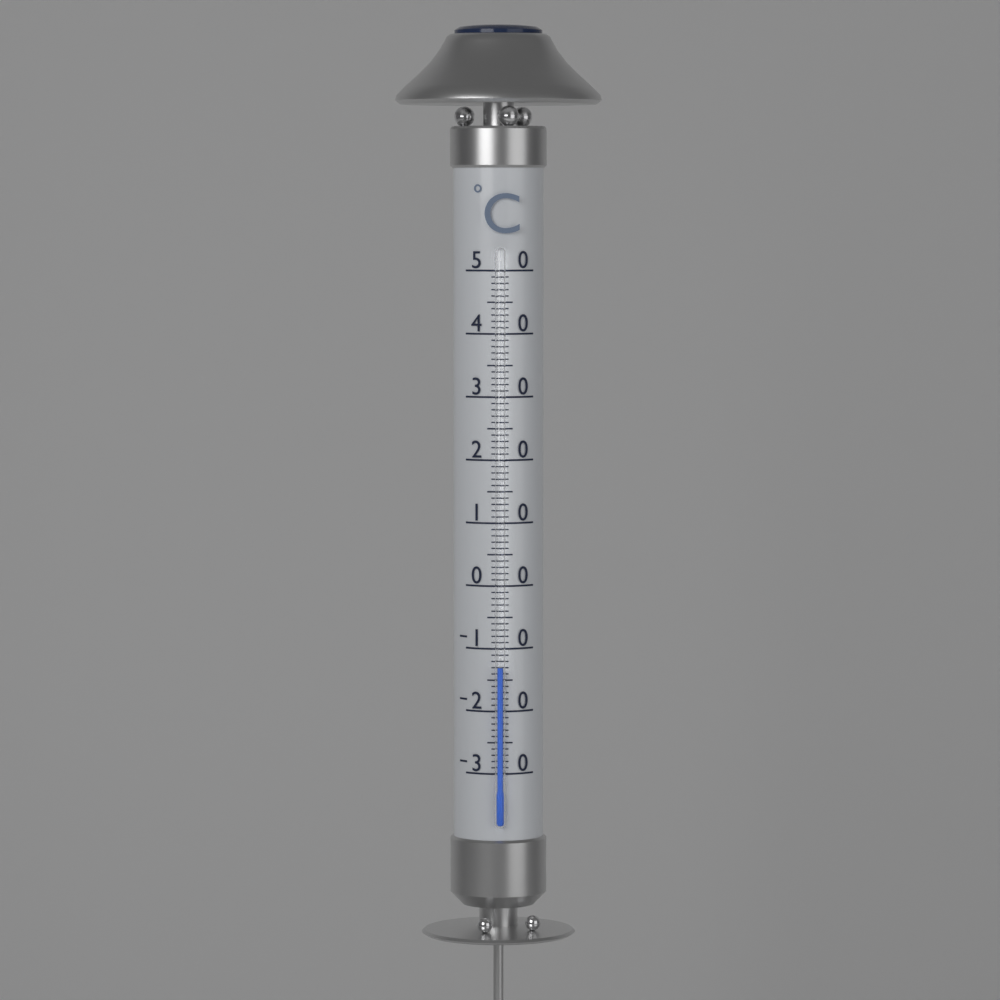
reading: -13 °C
